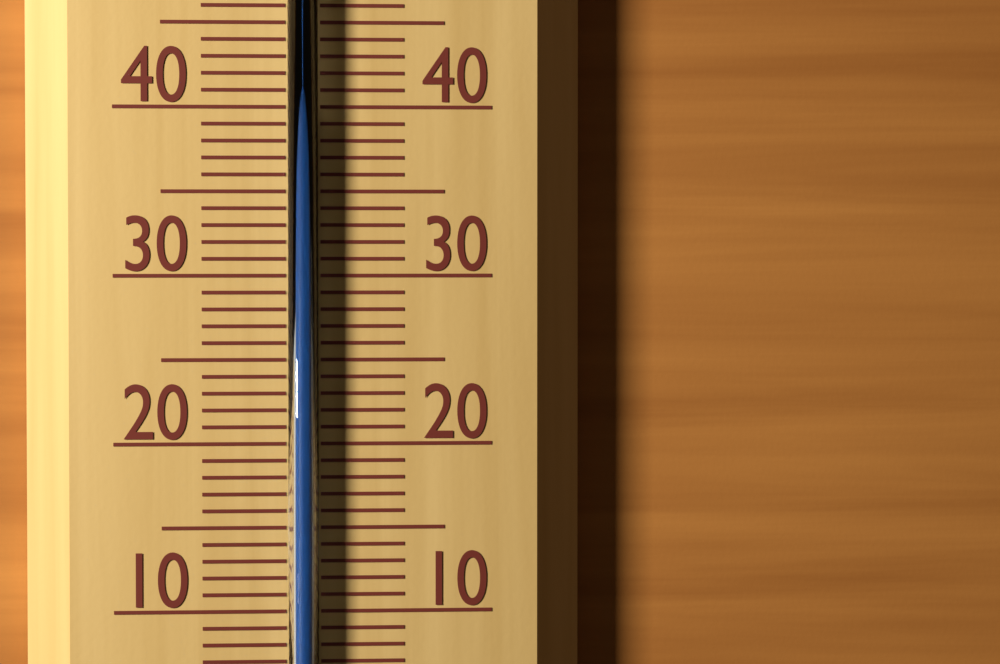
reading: 40 °C
